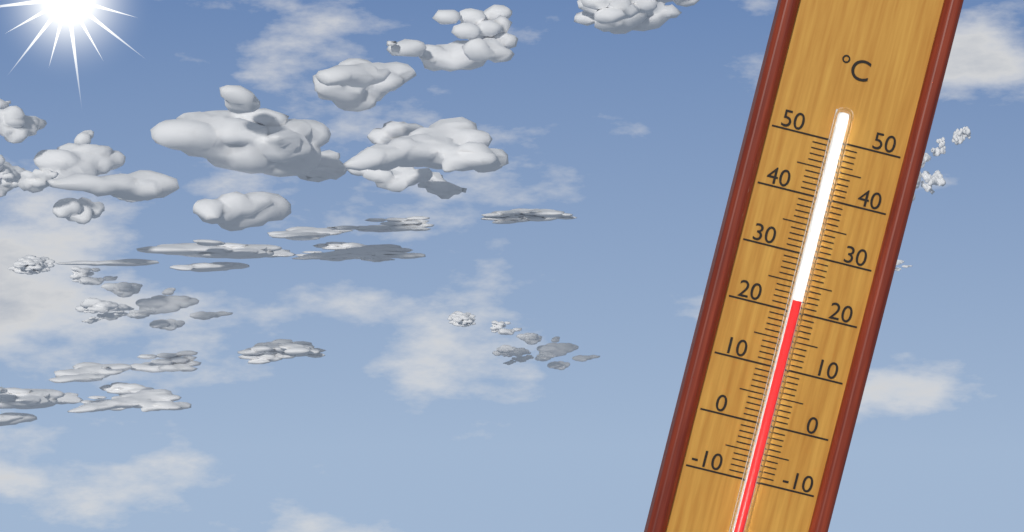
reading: 22 °C
